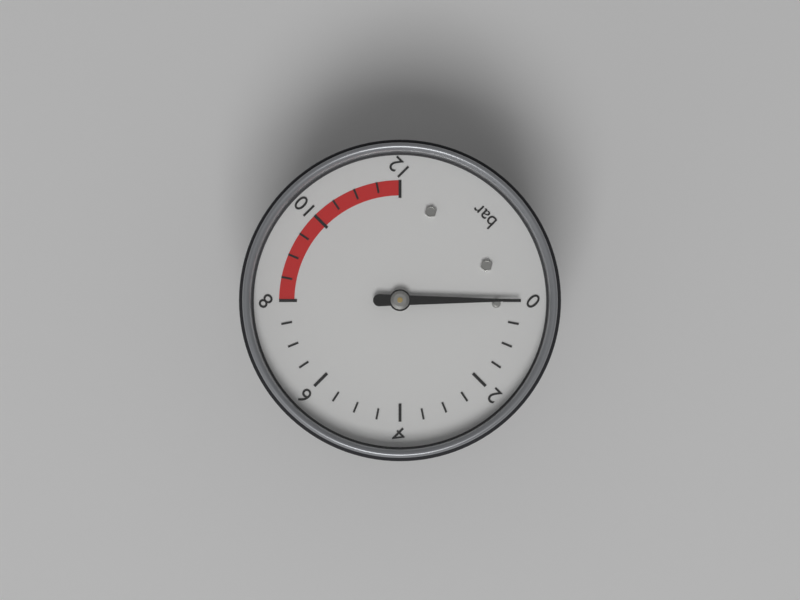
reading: 0.0 bar
